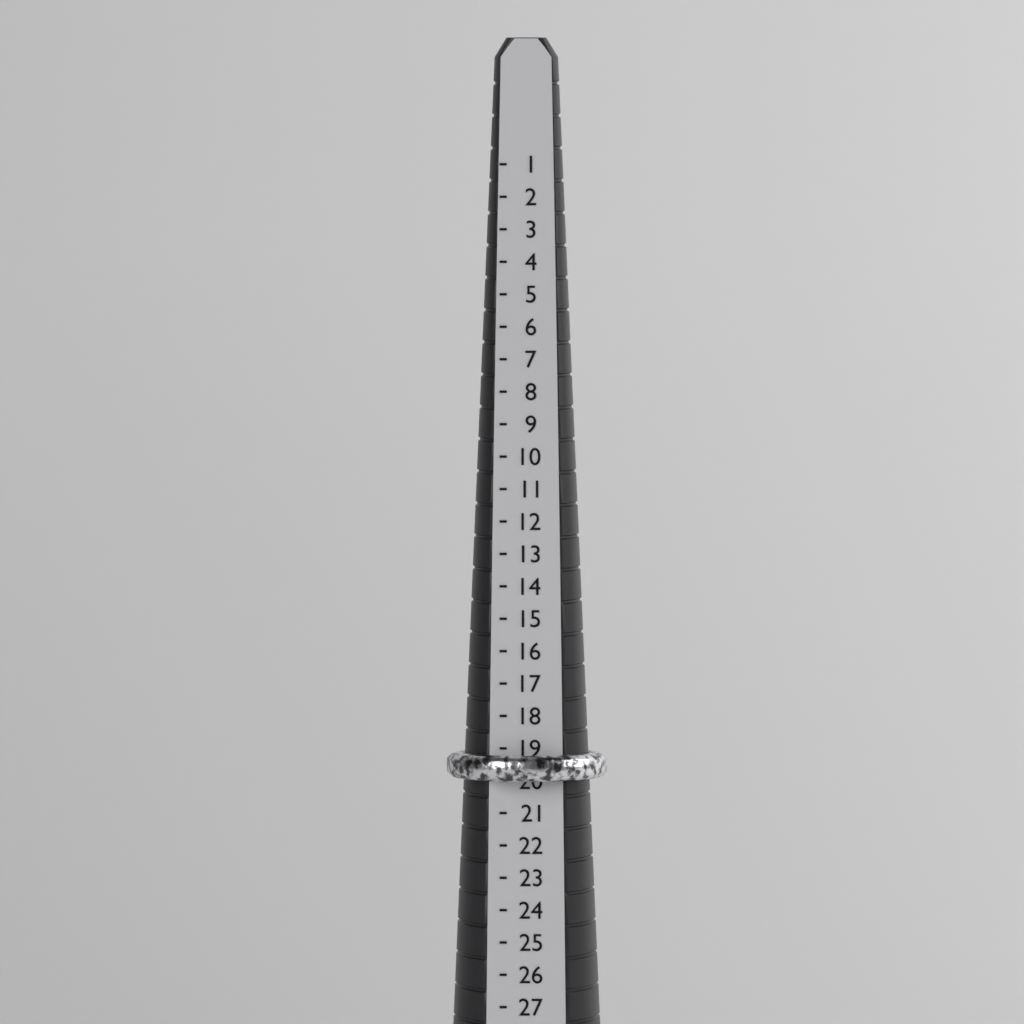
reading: 20 (no unit)
